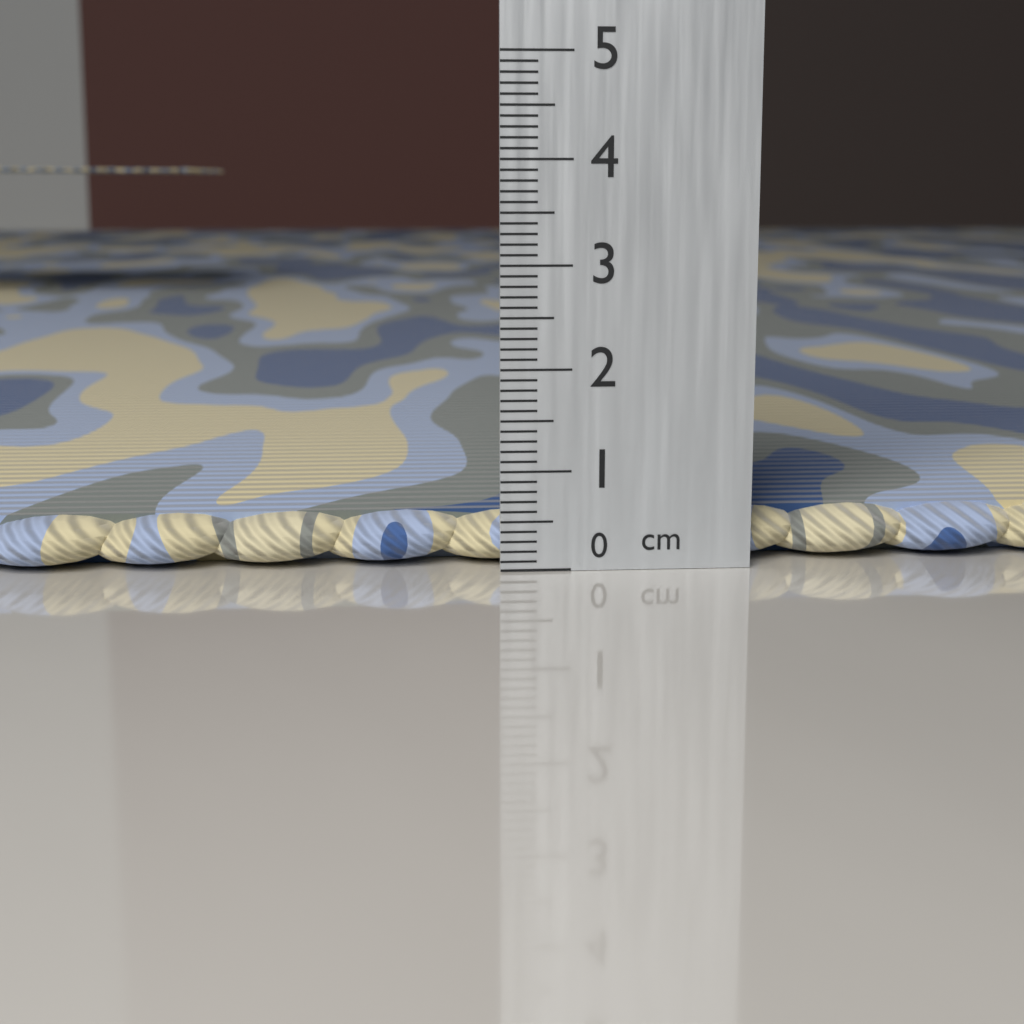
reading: 0.5 cm
